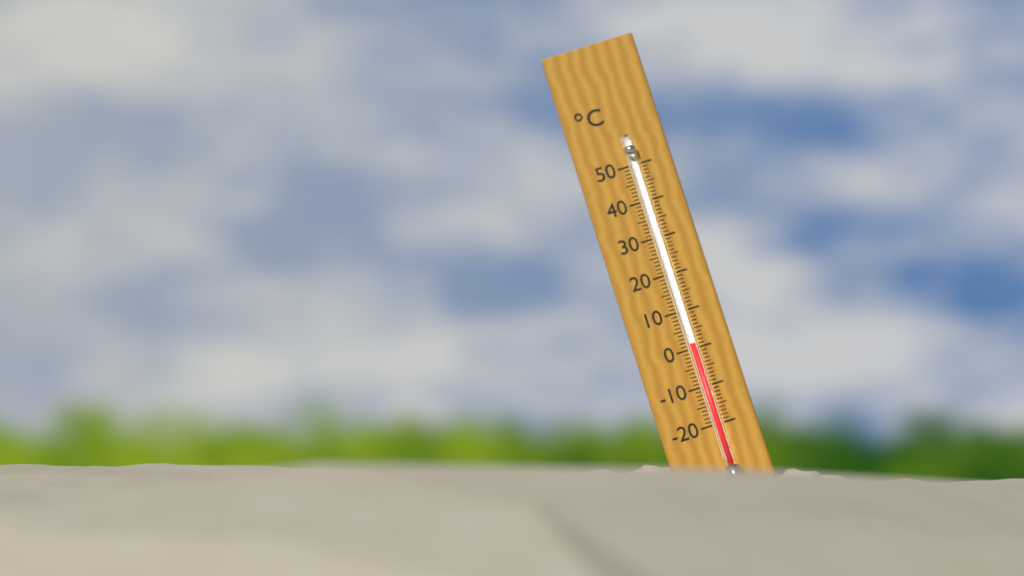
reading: 1 °C
